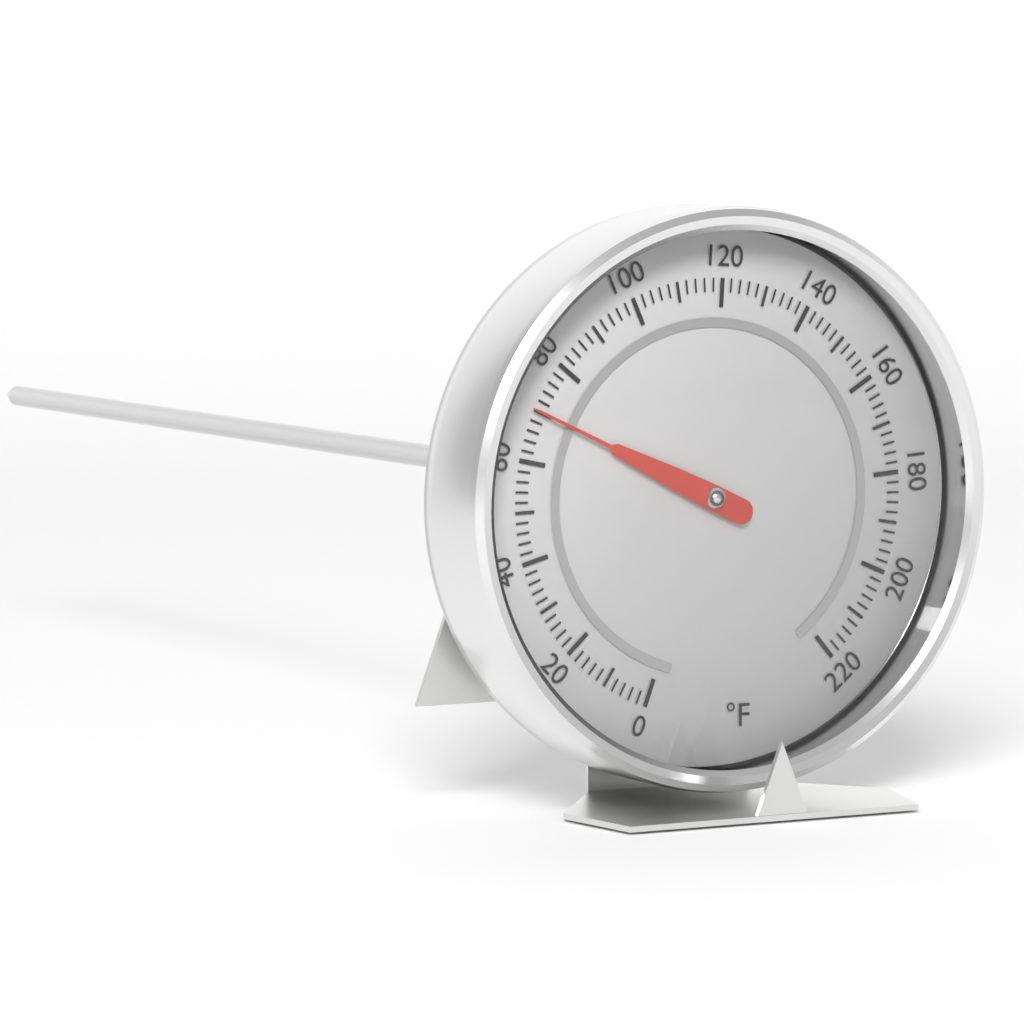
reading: 70 °F
